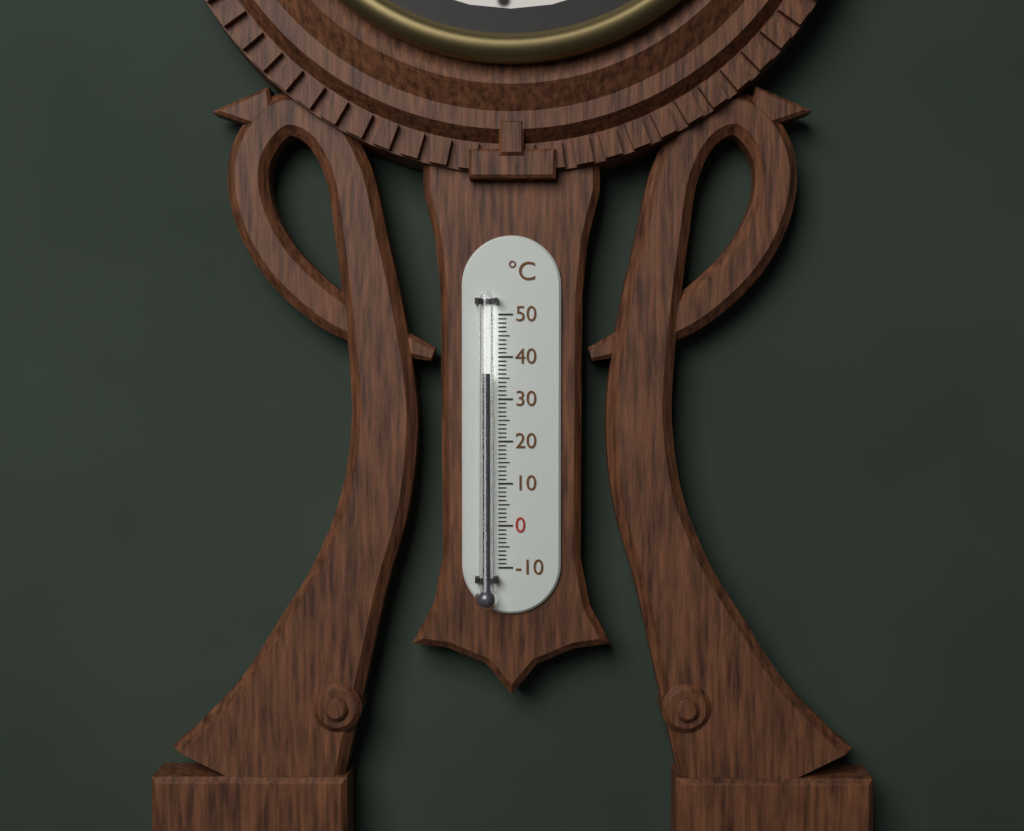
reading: 36 °C
